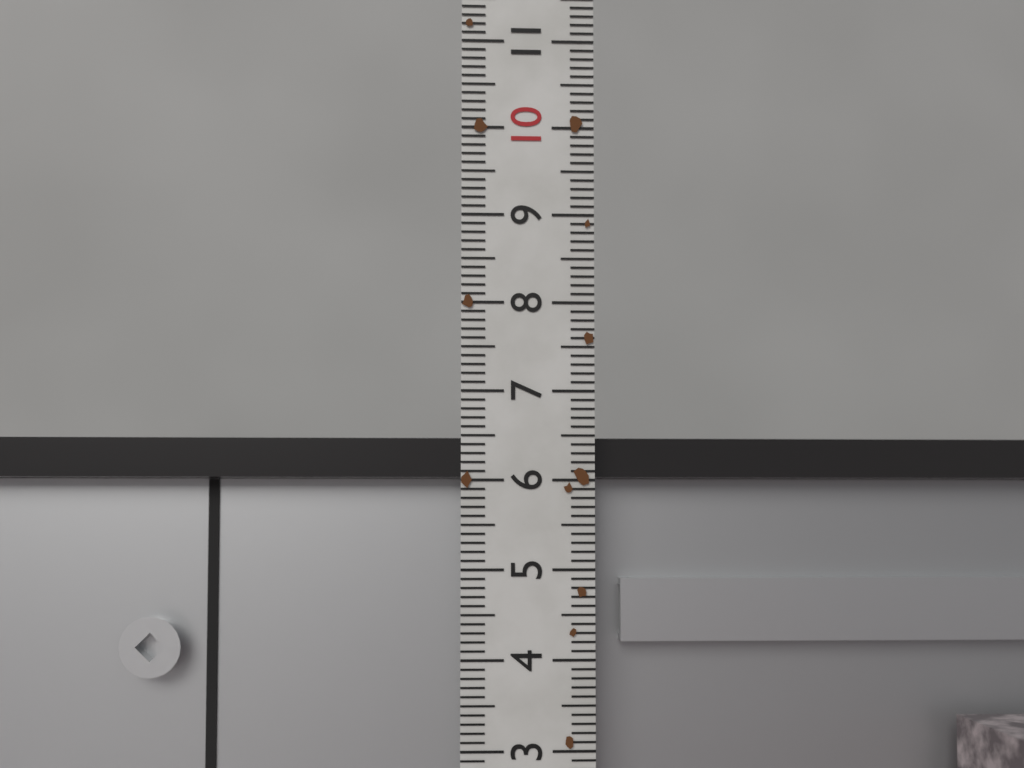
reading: 6.5 (no unit)
